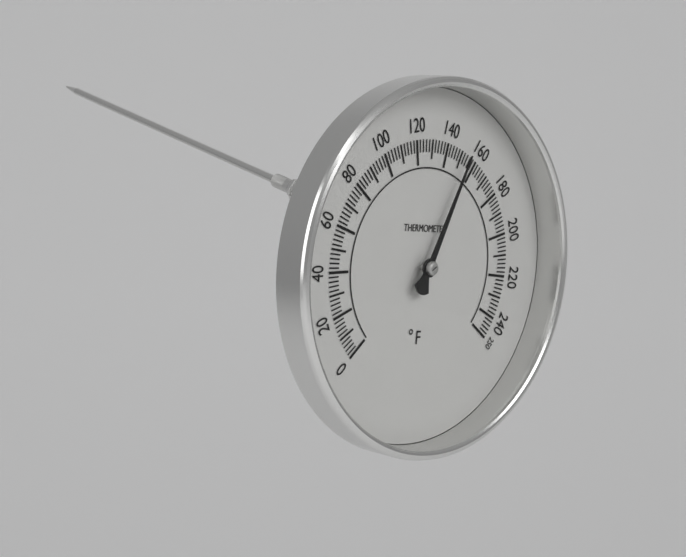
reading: 152 °F
